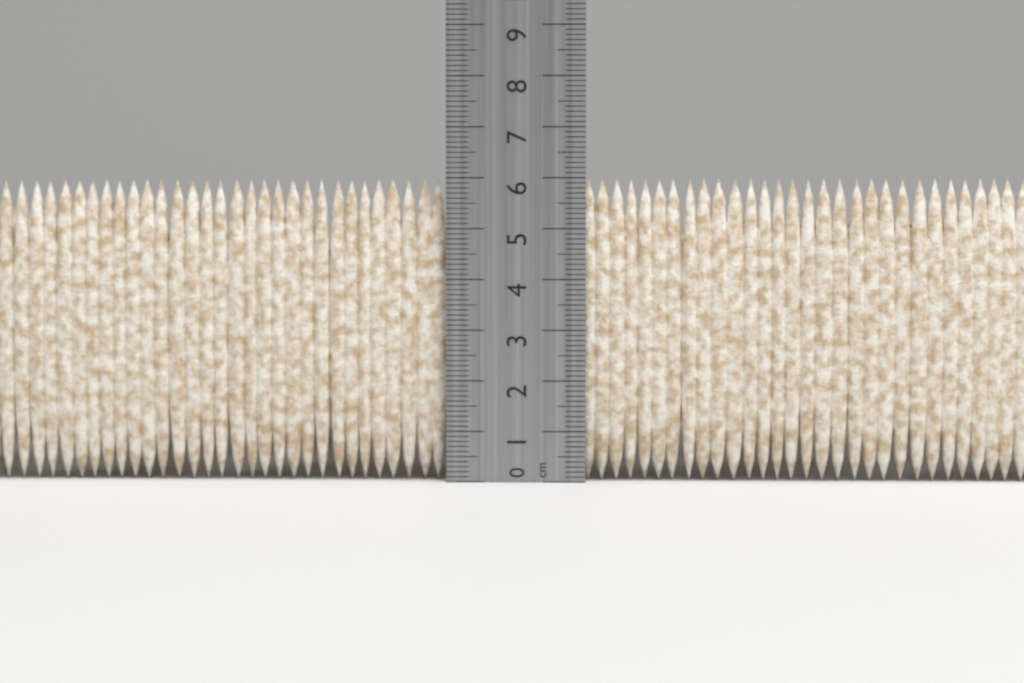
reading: 6.0 cm
